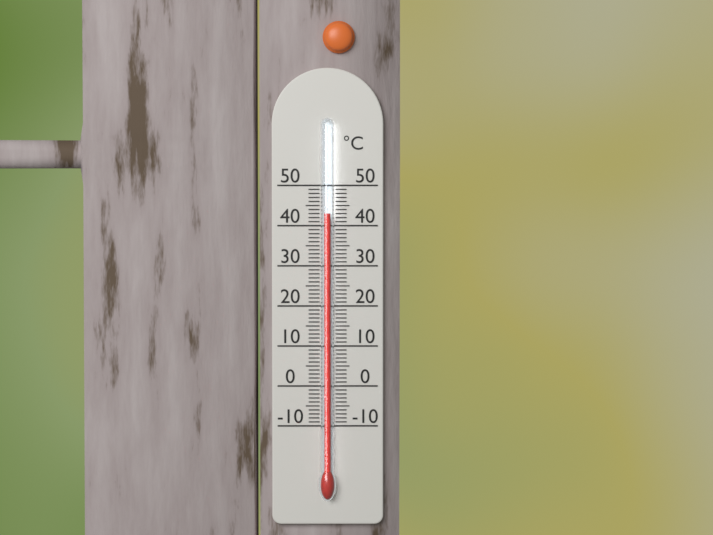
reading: 43 °C
